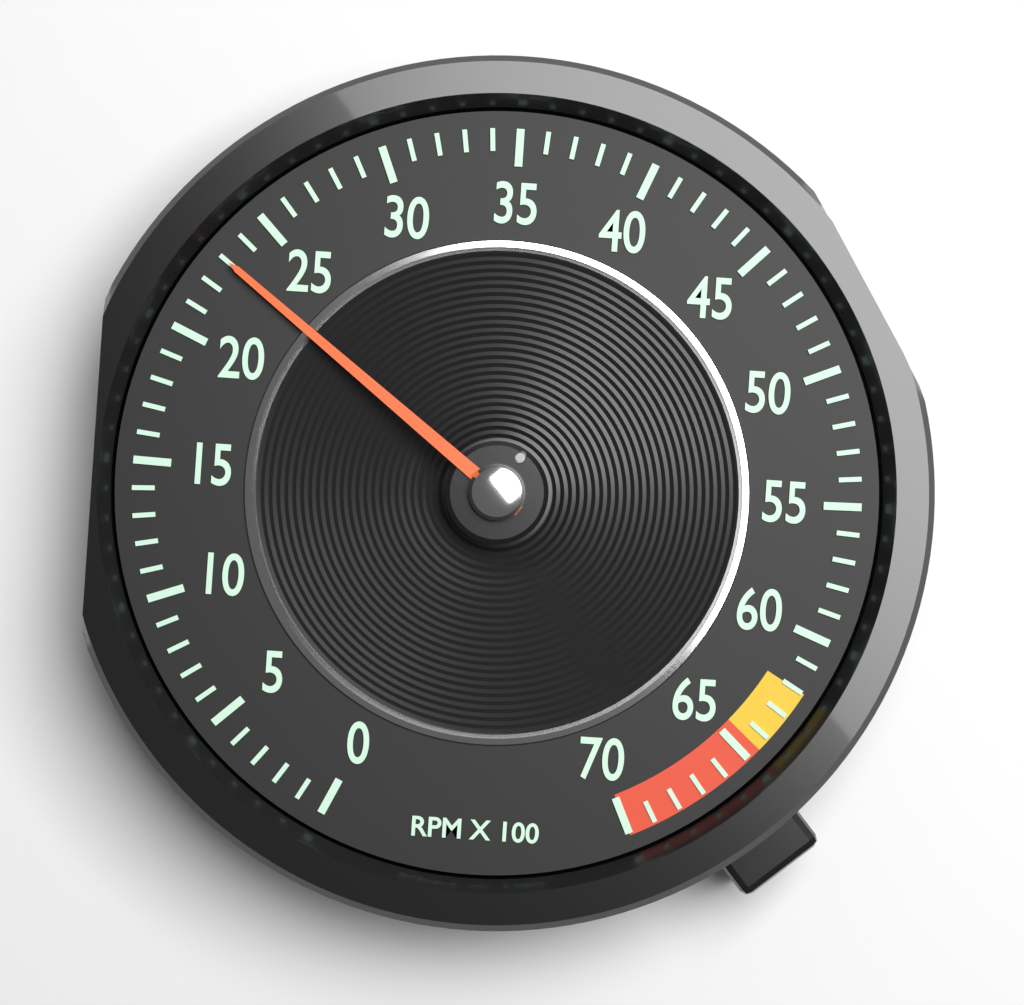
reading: 23 RPM x 100
